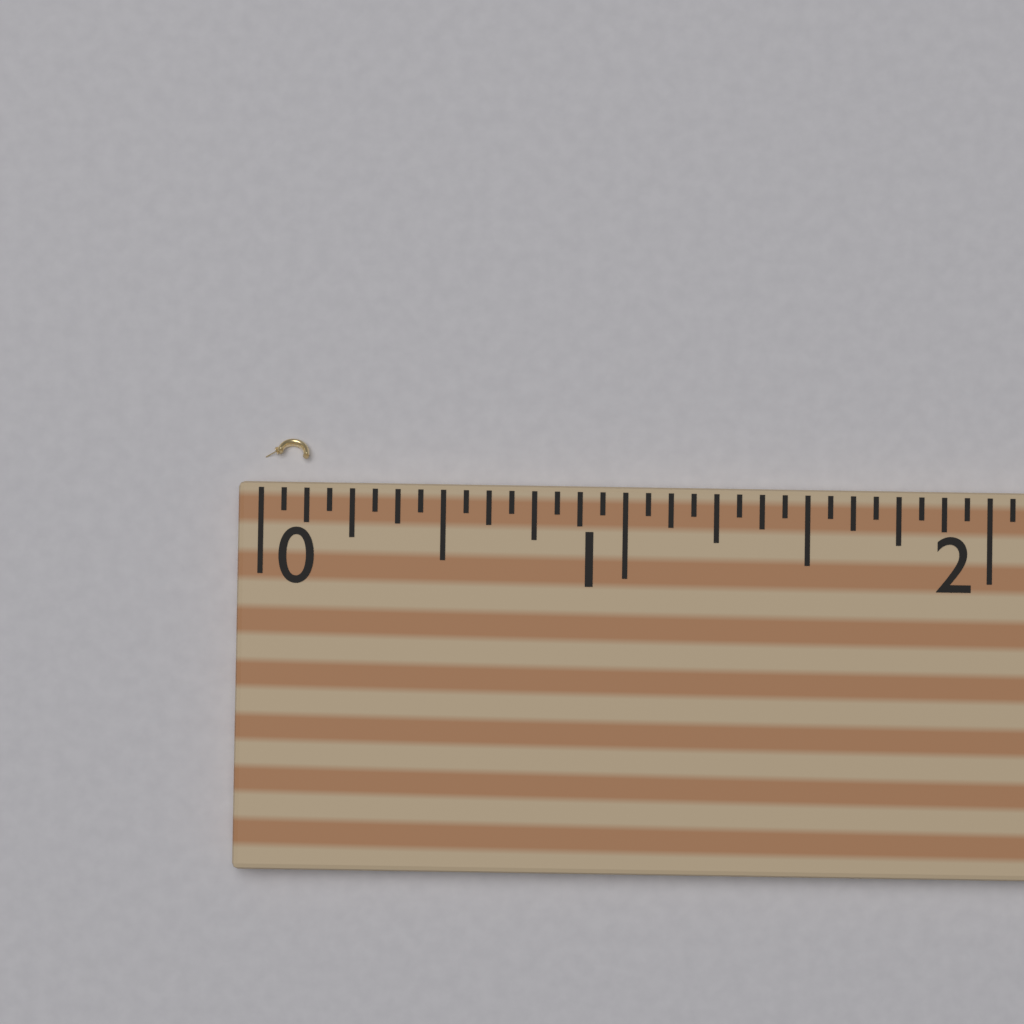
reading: 0.1250 (no unit)
